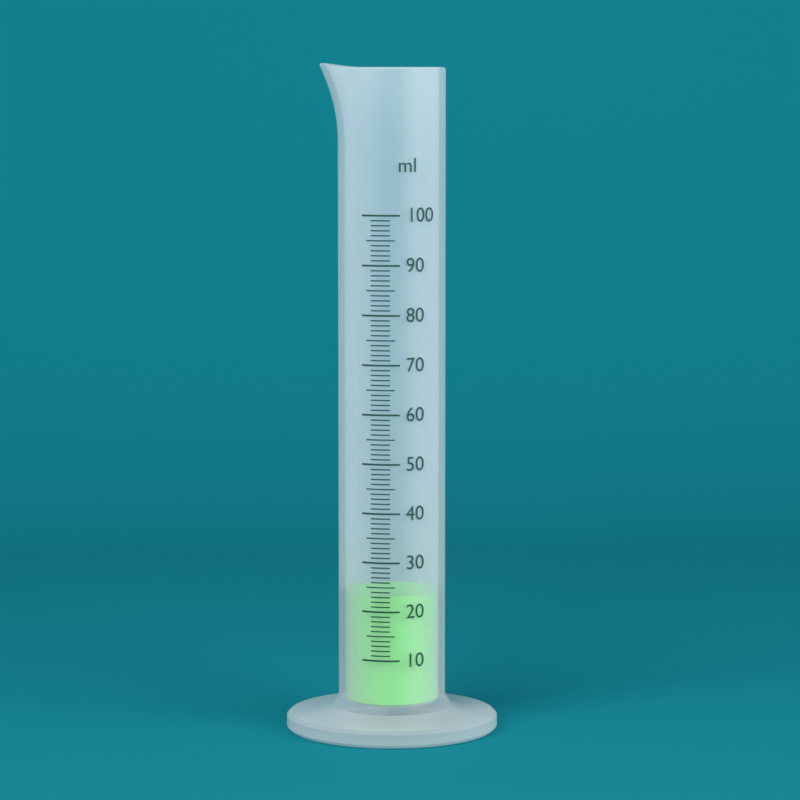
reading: 23 ml
